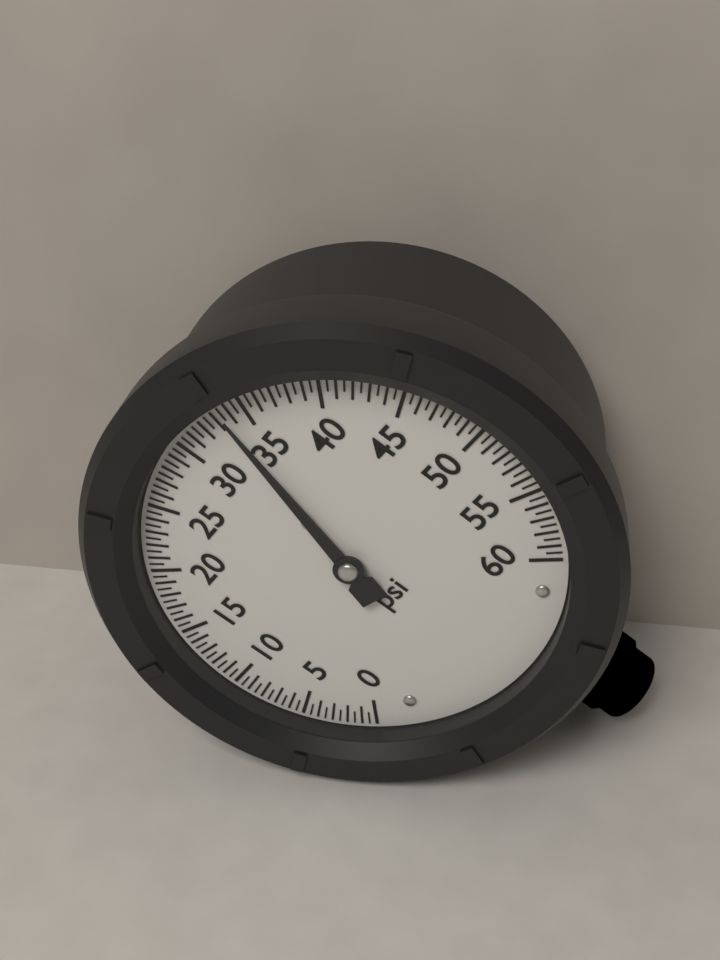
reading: 33.5 psi
